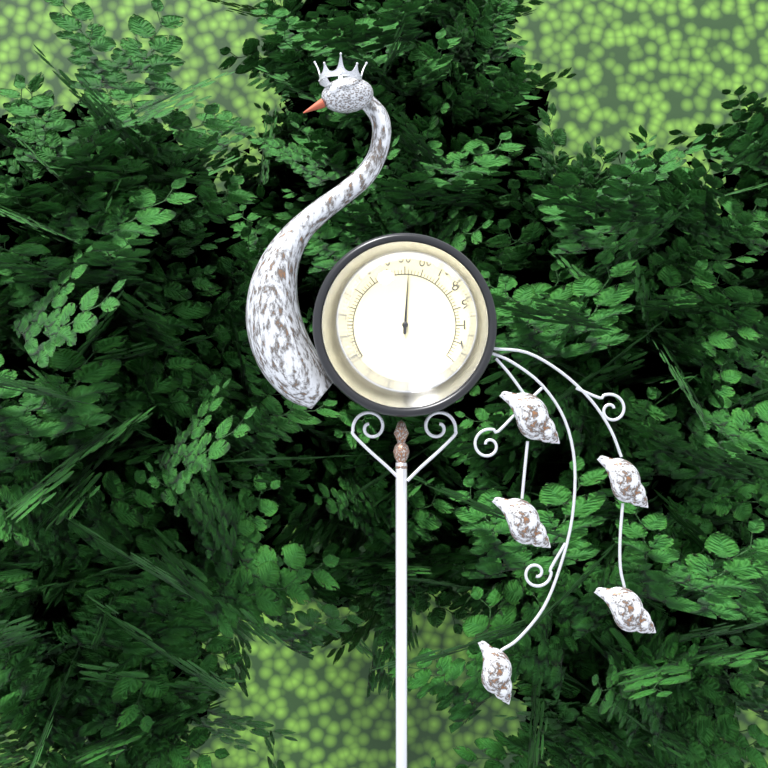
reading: 52 °F
